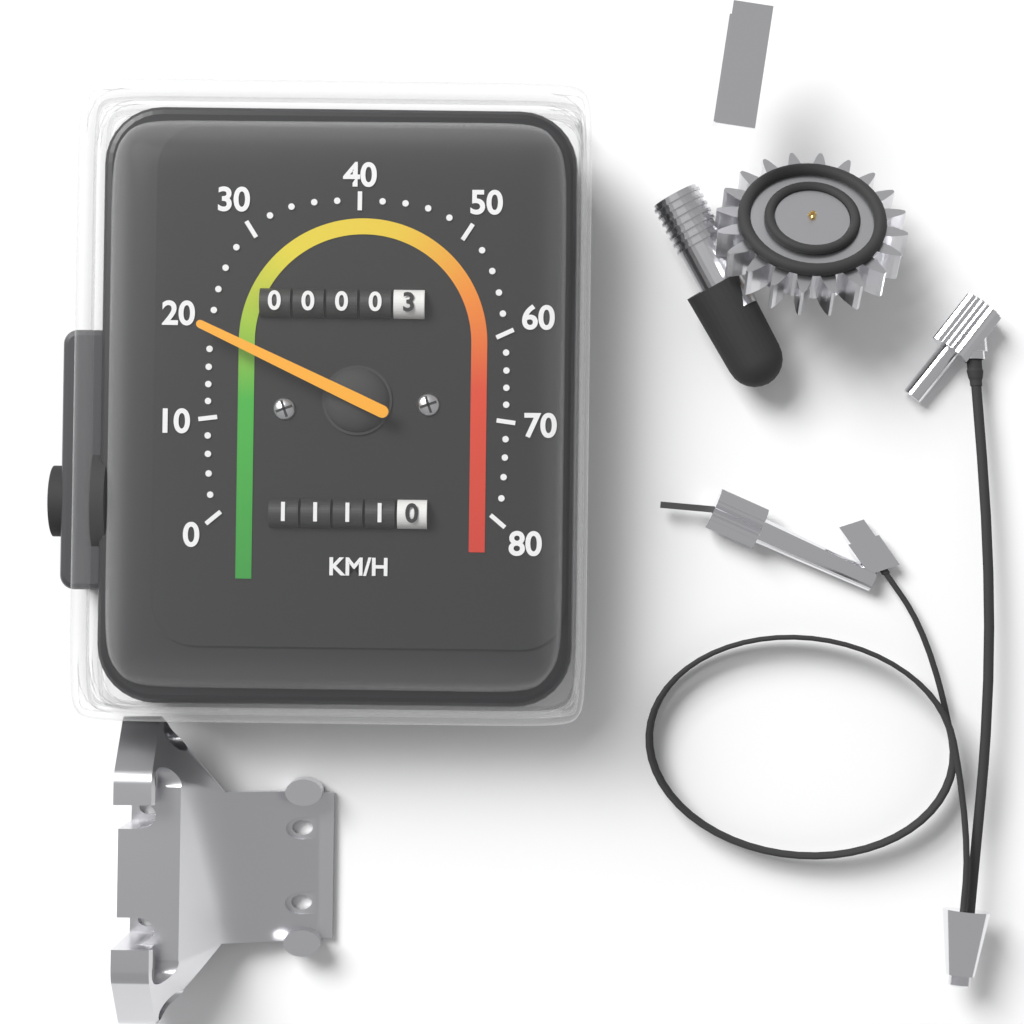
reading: 20 km/h
